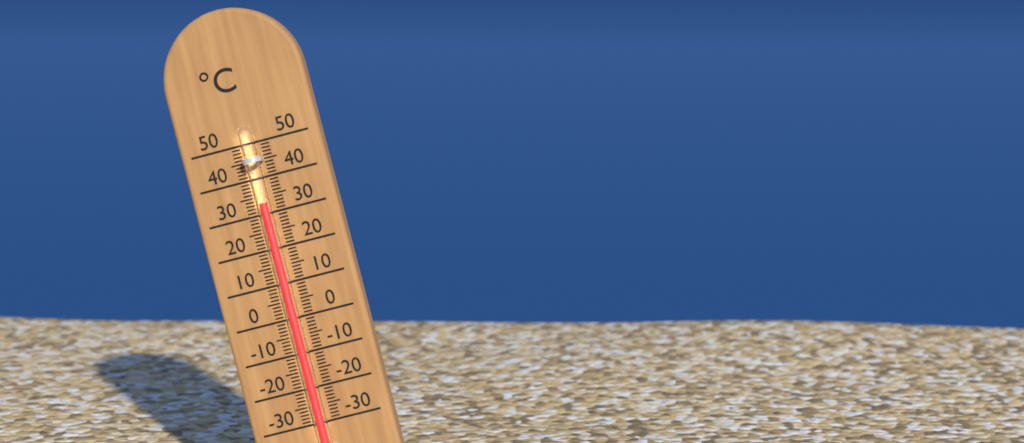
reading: 33 °C
